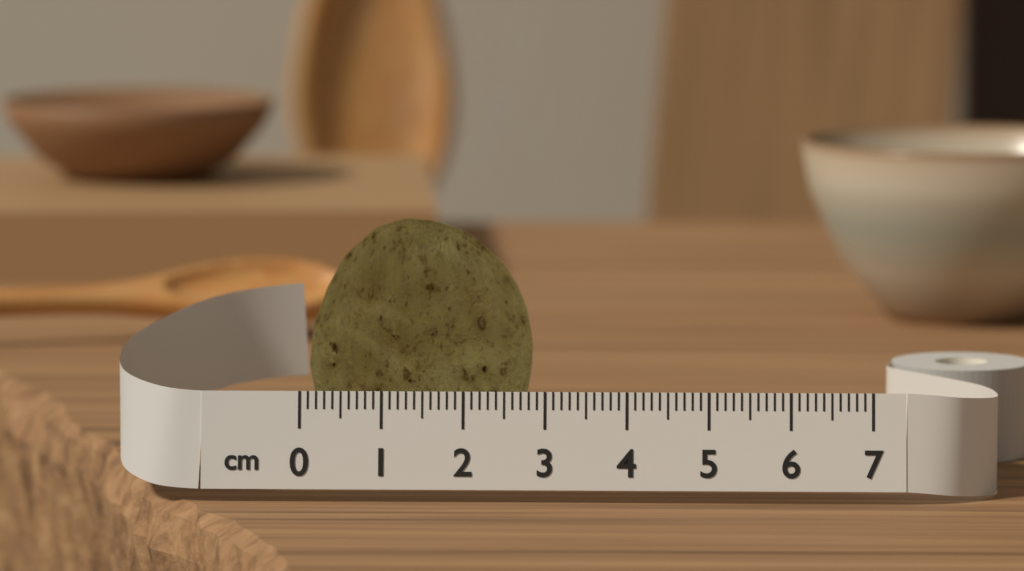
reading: 2.8 cm
